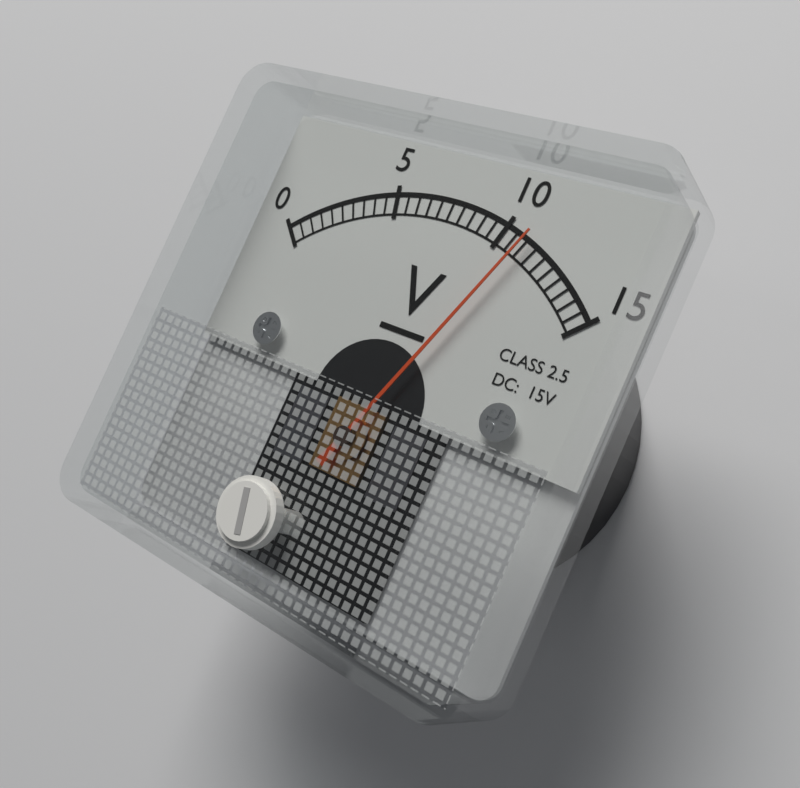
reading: 11.0 V
